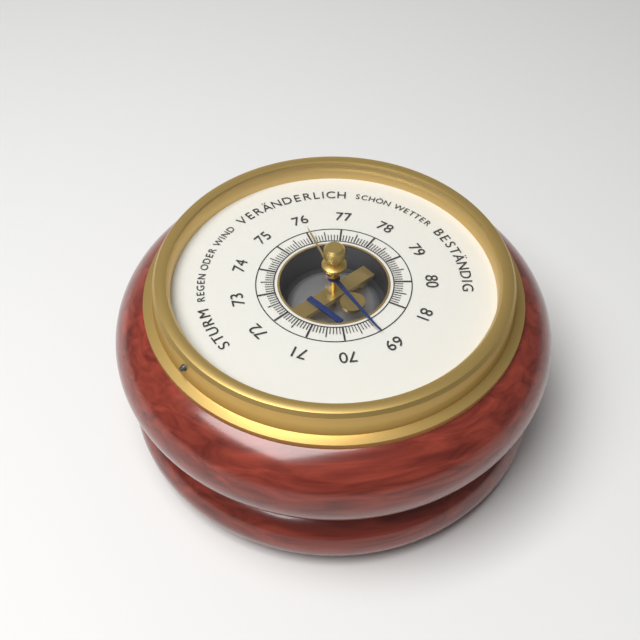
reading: 69.1 (no unit)
